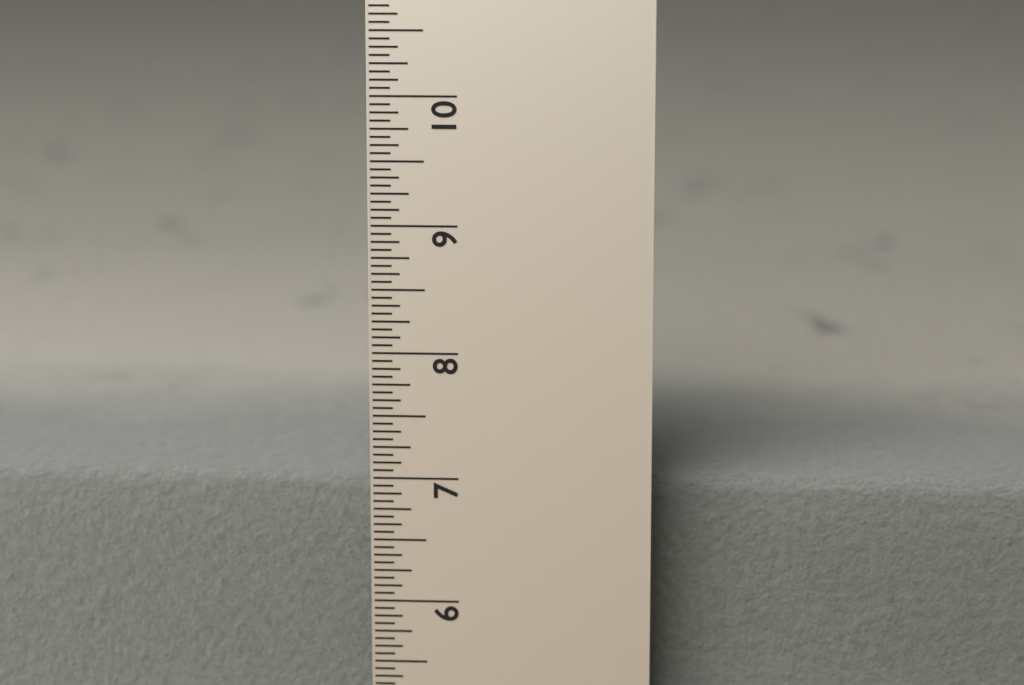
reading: 6.8750 in
